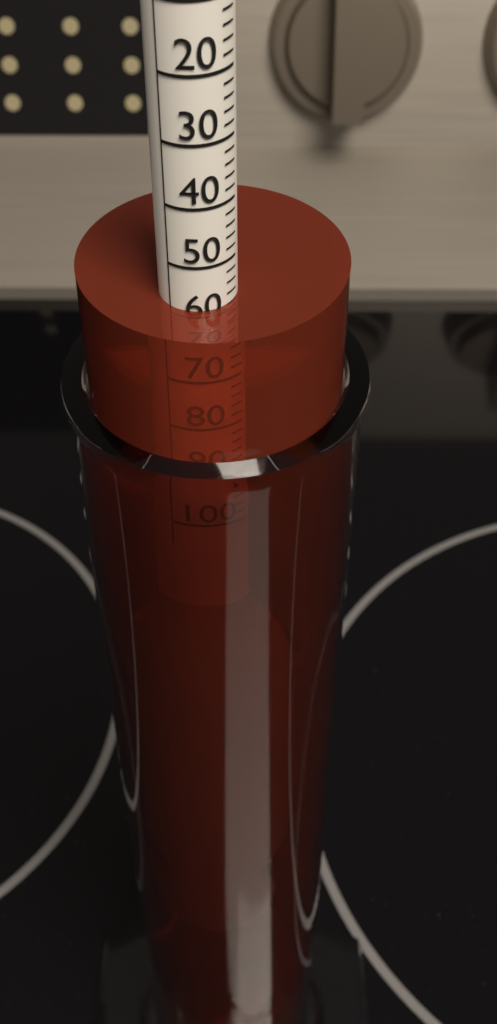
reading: 58 (no unit)
